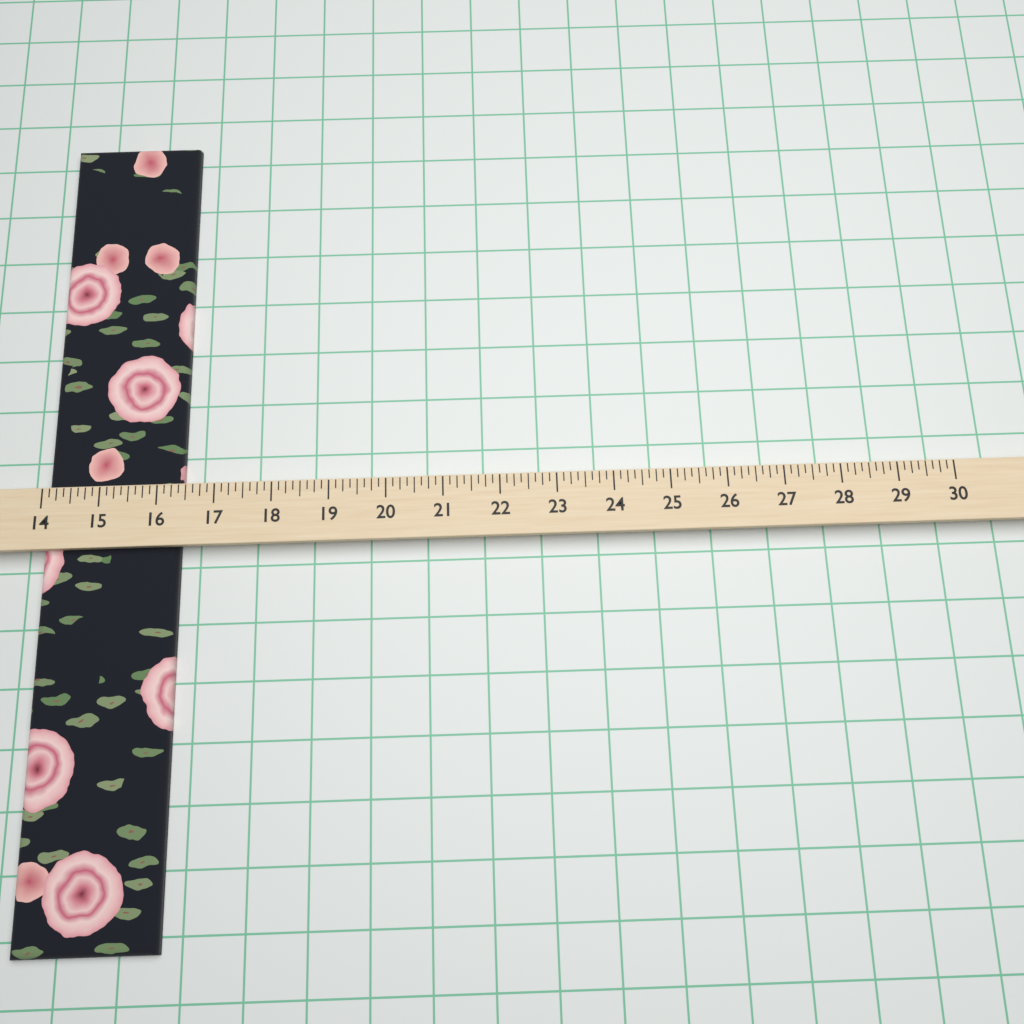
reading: 16.375 (no unit)
